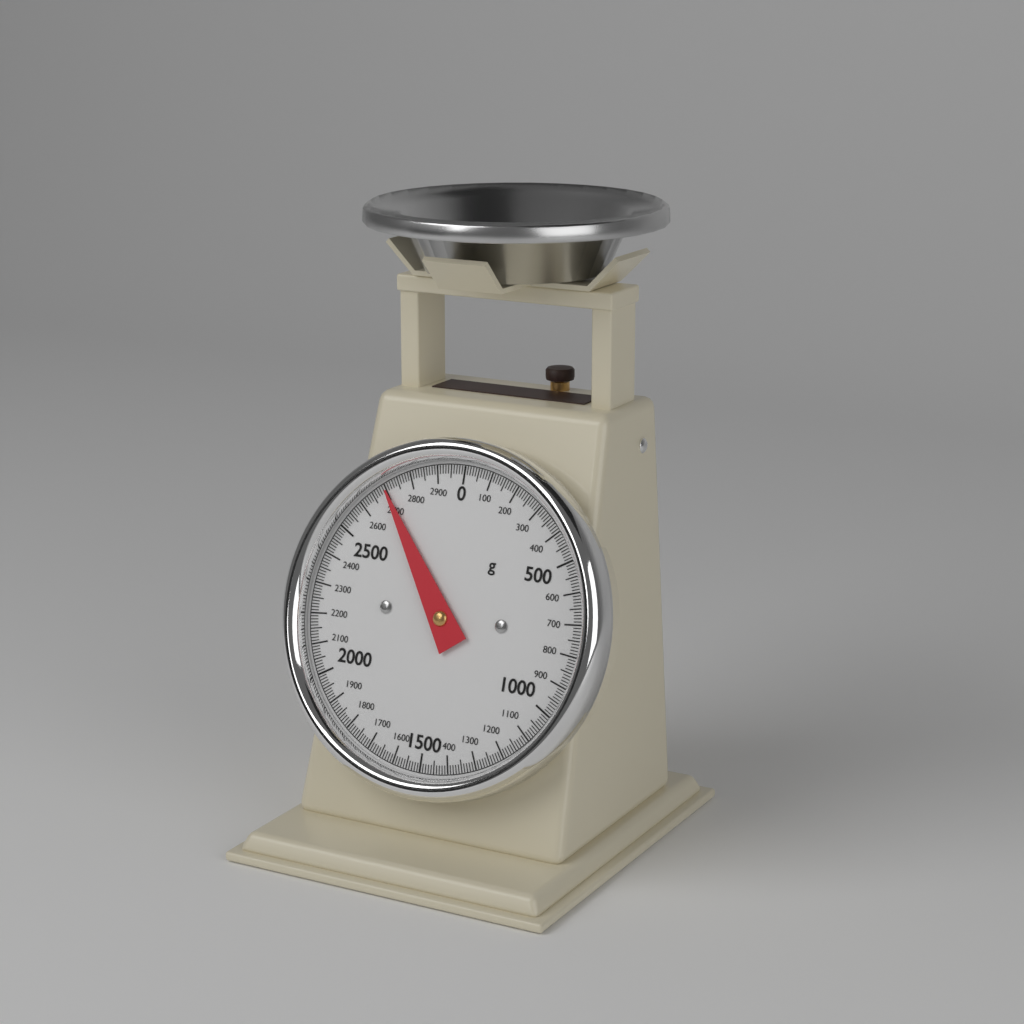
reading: 2700 g
